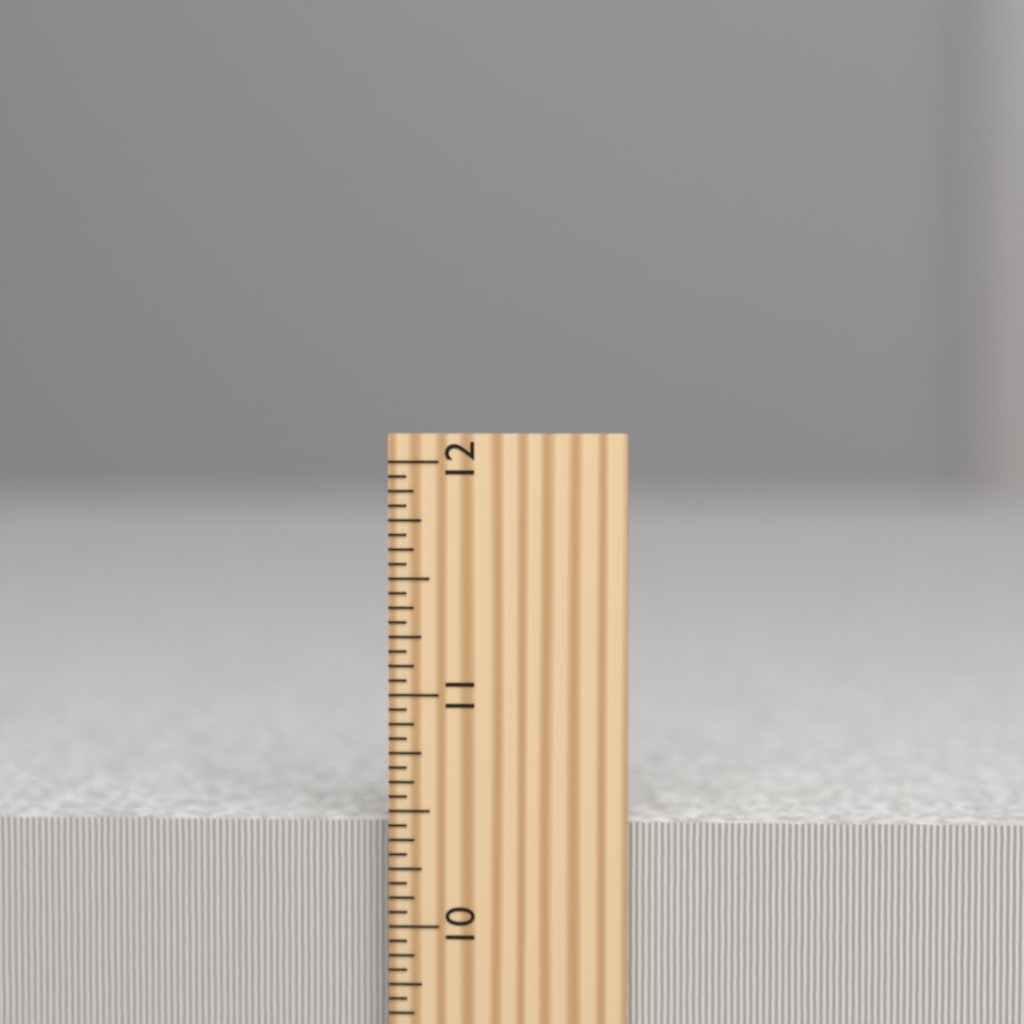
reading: 10.4375 inch
